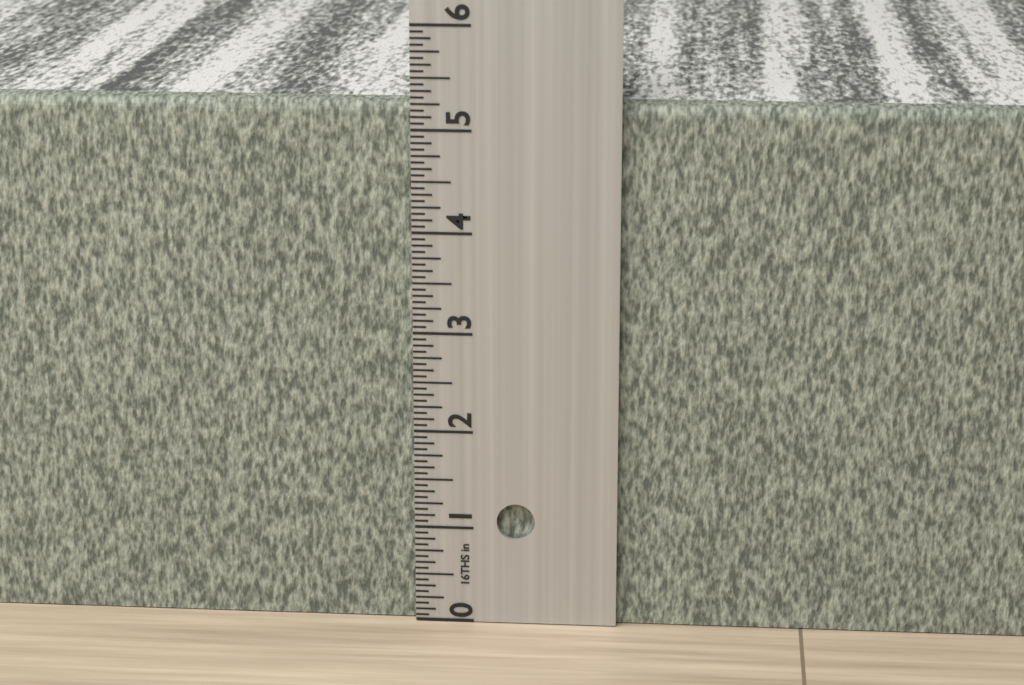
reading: 5.2500 in
